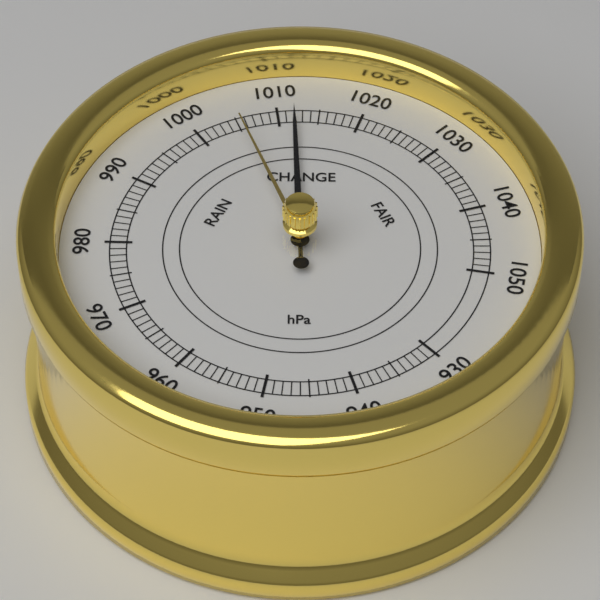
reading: 1012 hPa
